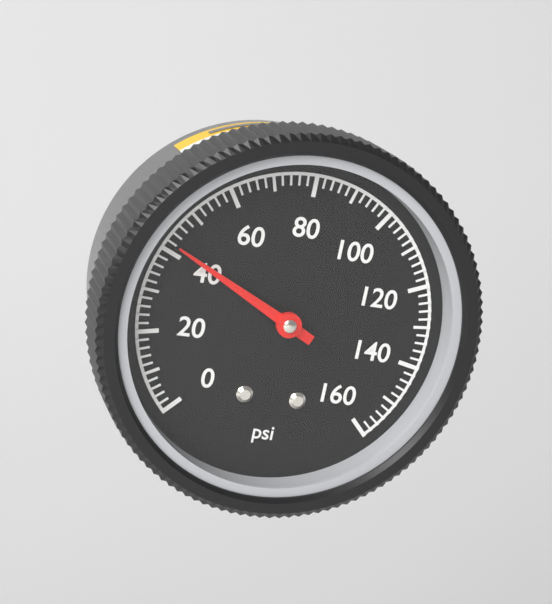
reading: 42 psi
